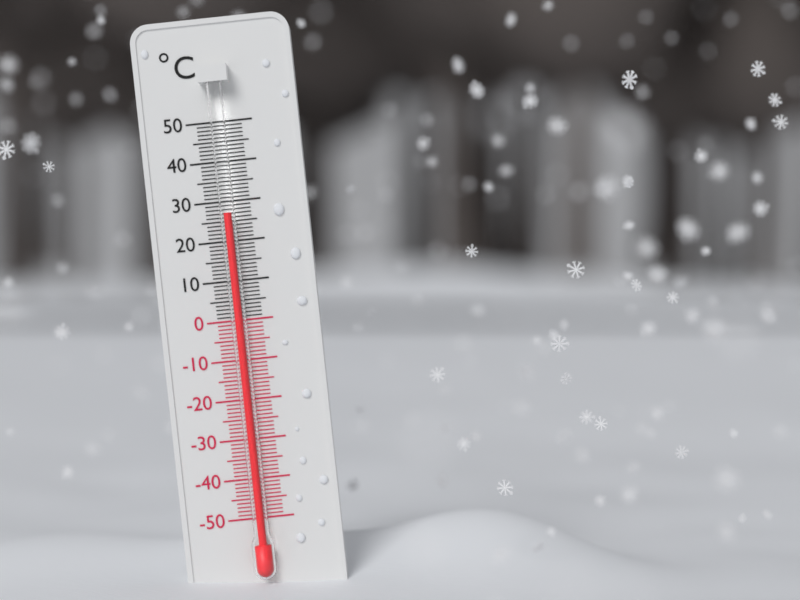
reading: 27 °C
